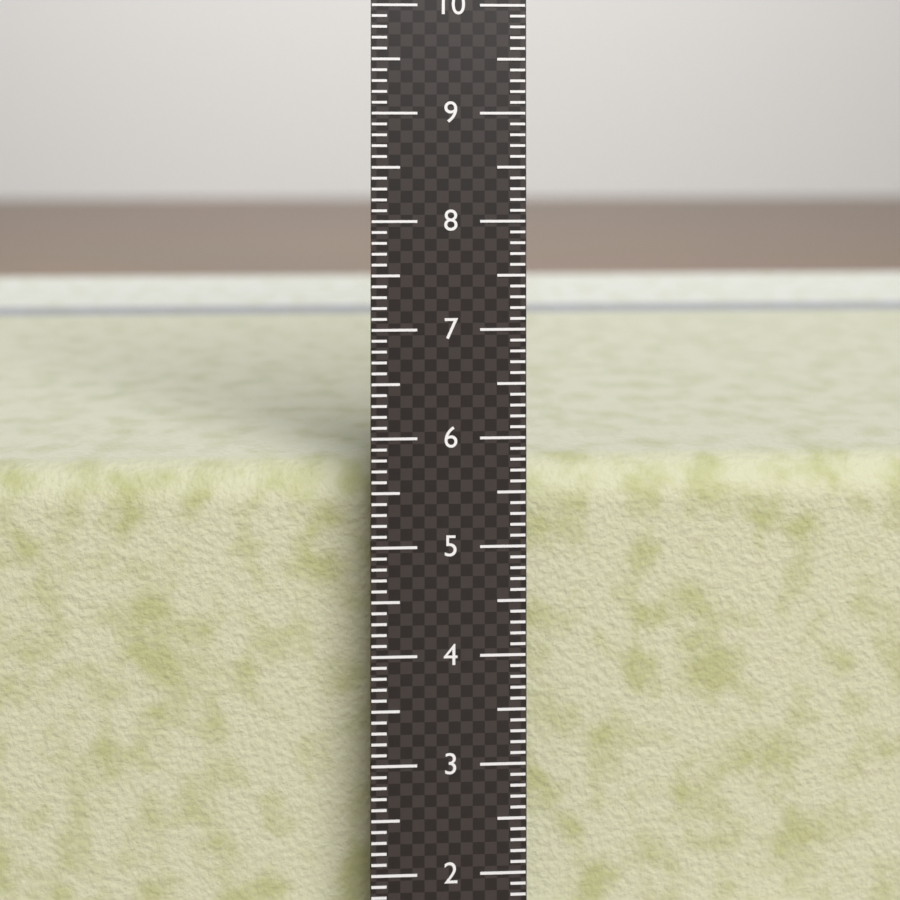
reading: 5.6 cm
